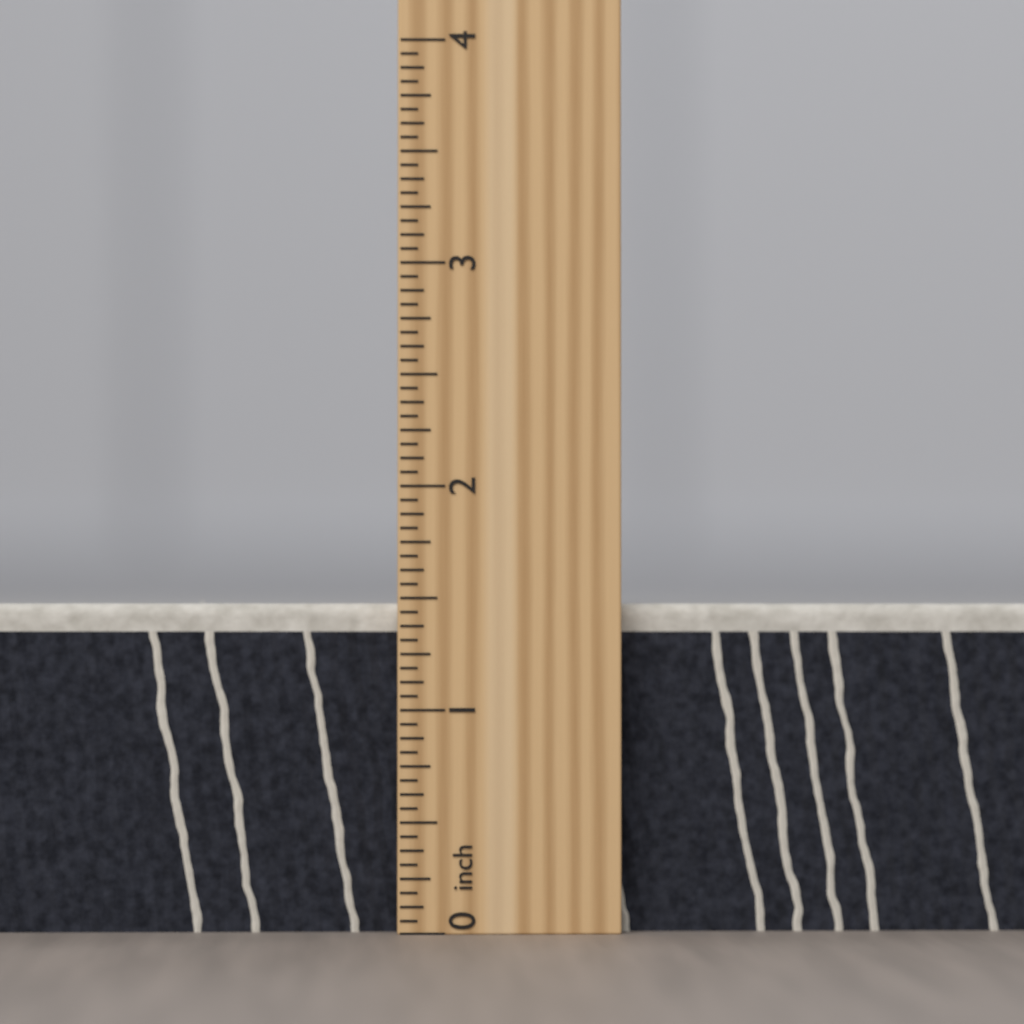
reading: 1.5000 inch
